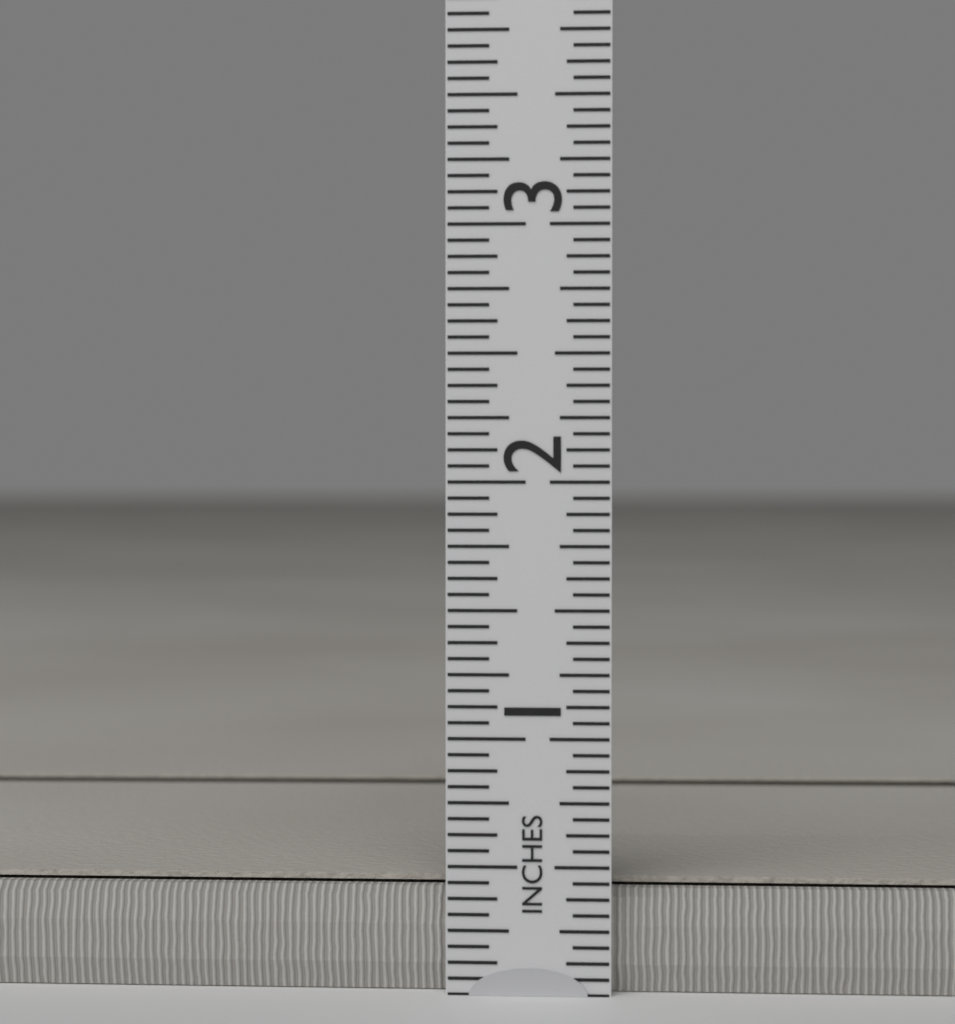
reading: 0.4375 in
